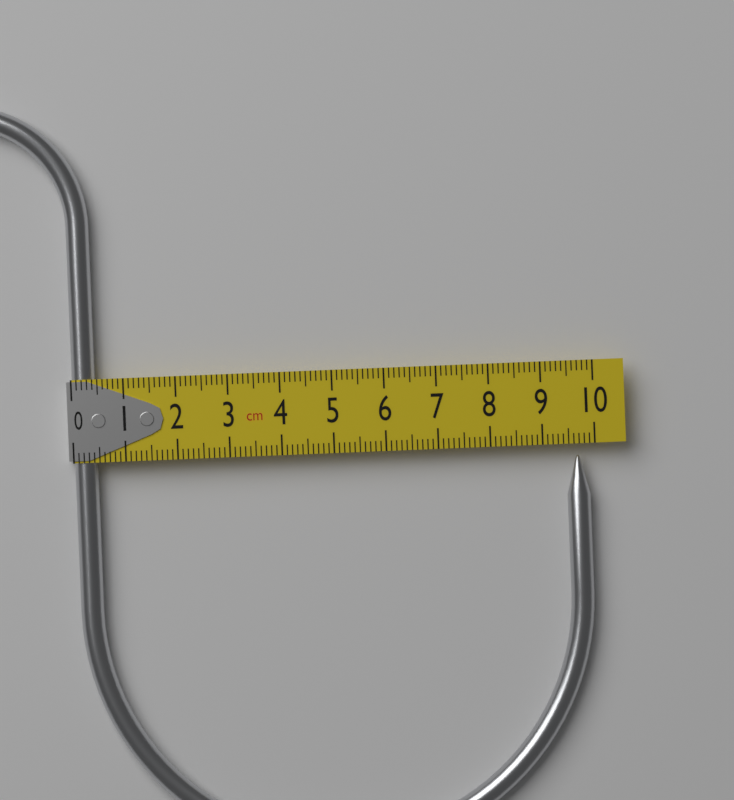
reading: 9.9 cm
